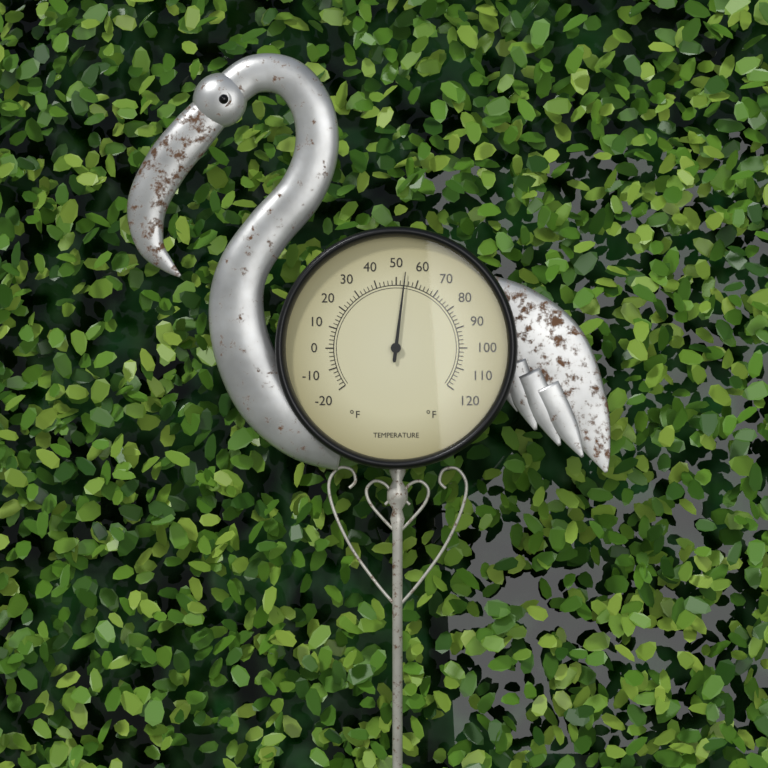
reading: 54 °F
